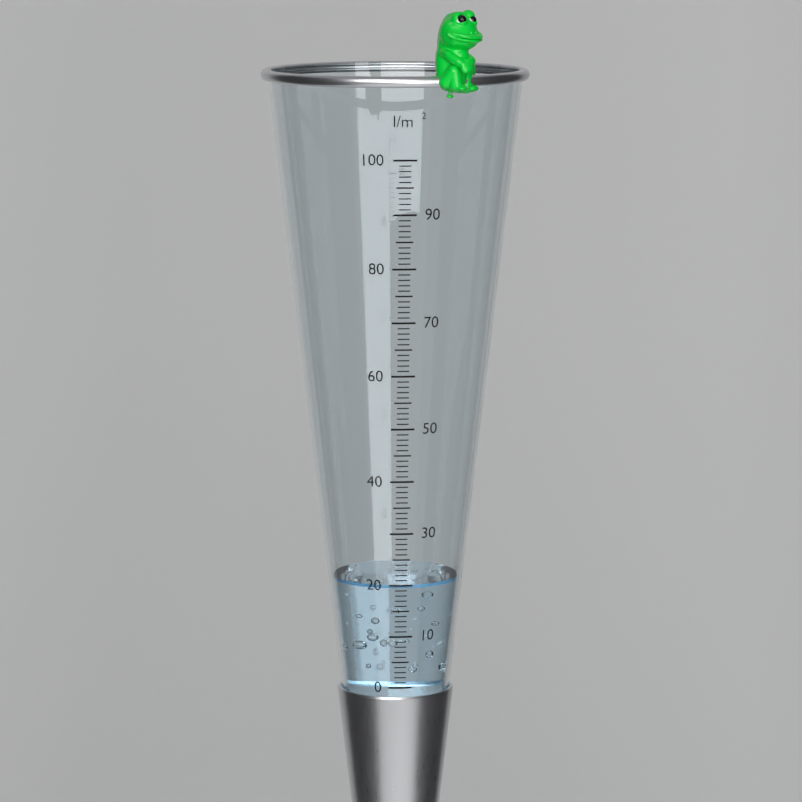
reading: 20 l/m²
